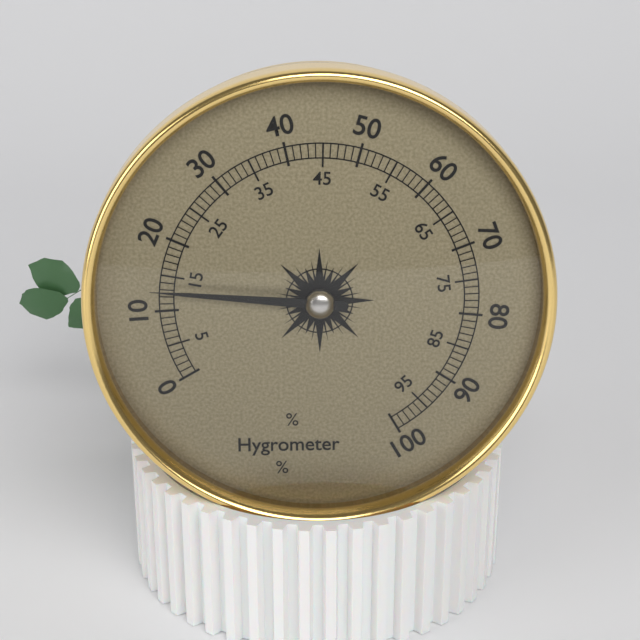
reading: 13 %
